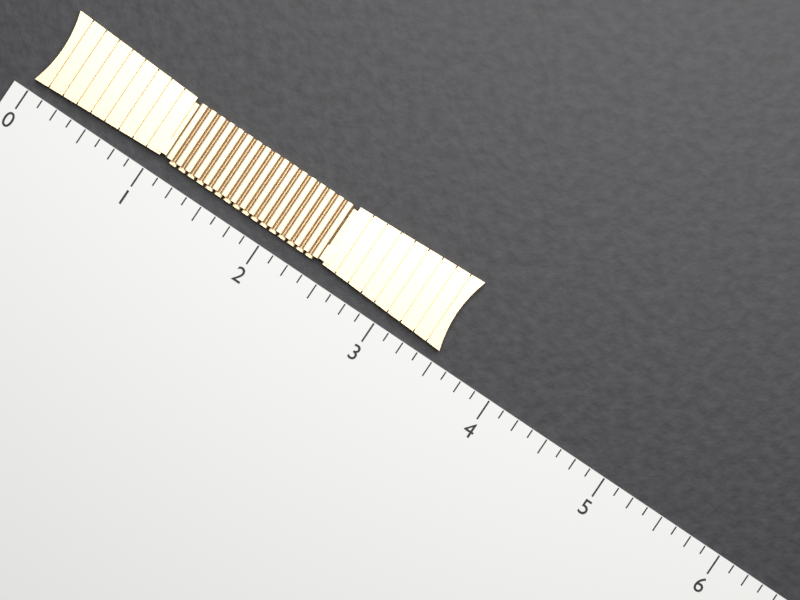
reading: 3.500 (no unit)
